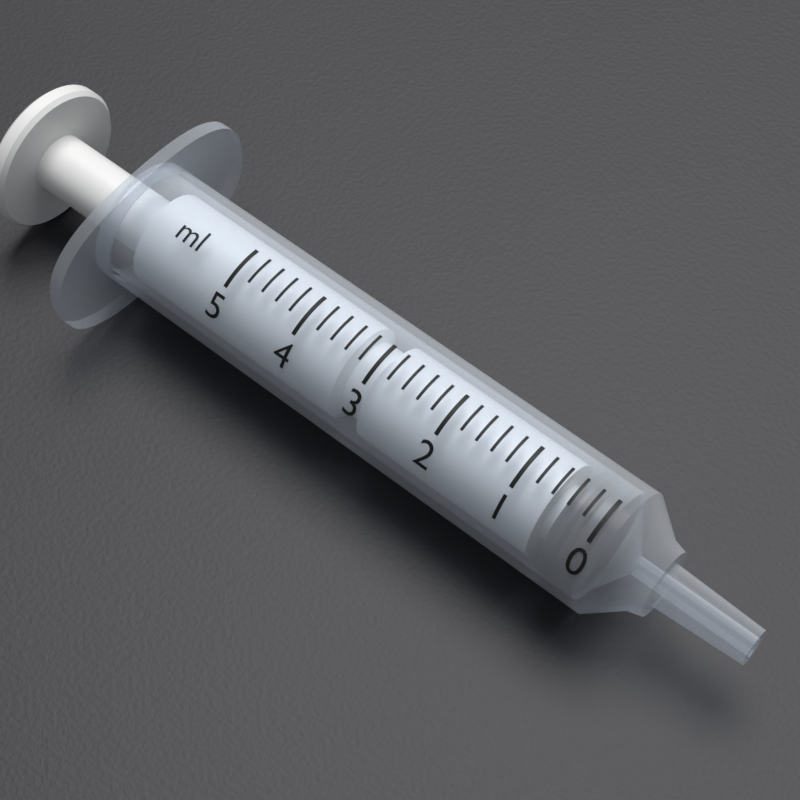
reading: 0.0 ml
